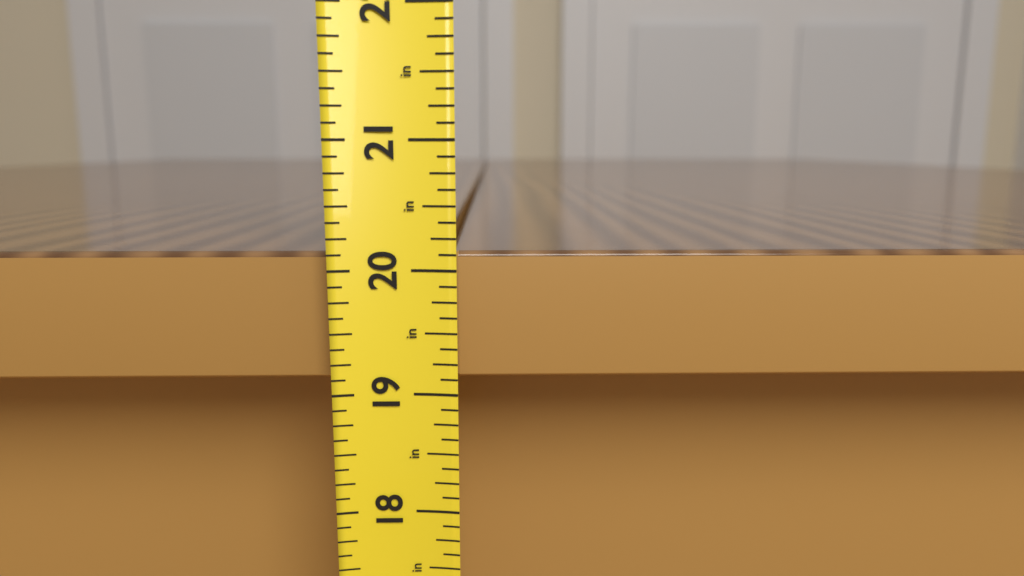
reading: 20.125 in
